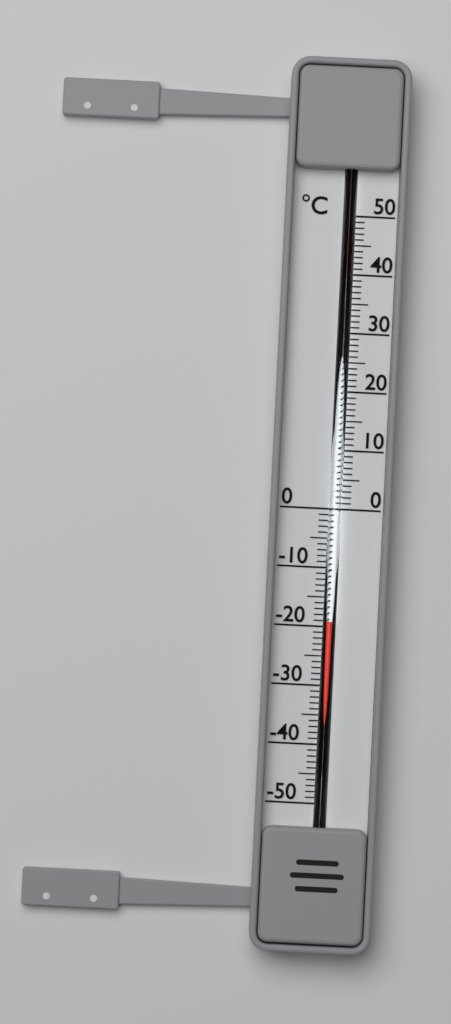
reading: -19 °C
